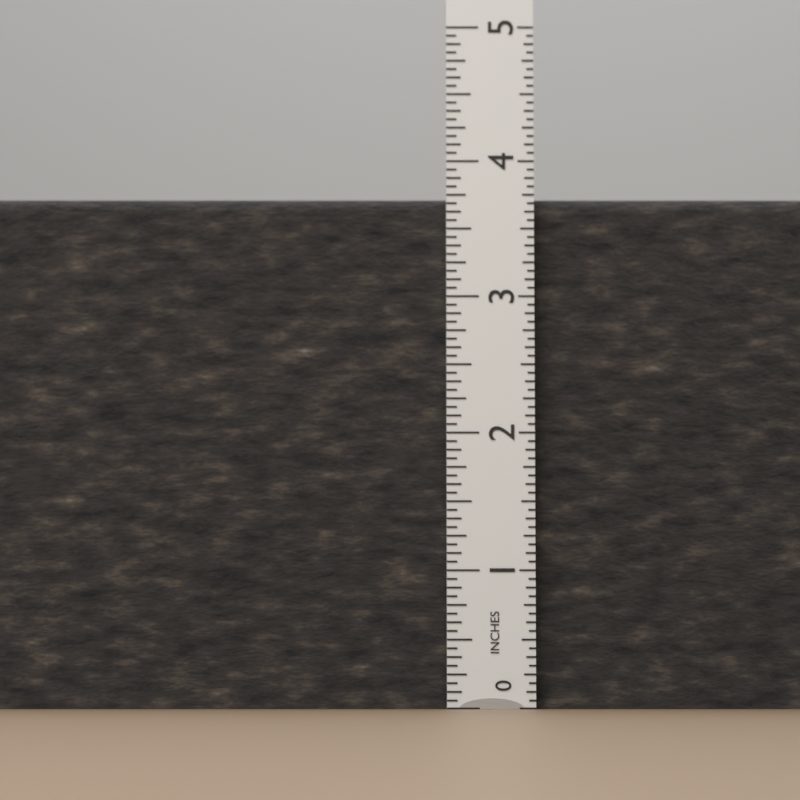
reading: 3.7500 in
